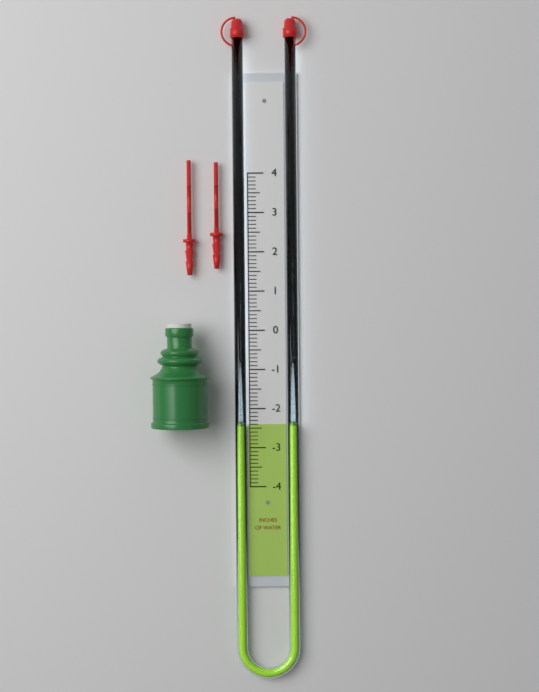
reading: -2.4 in
